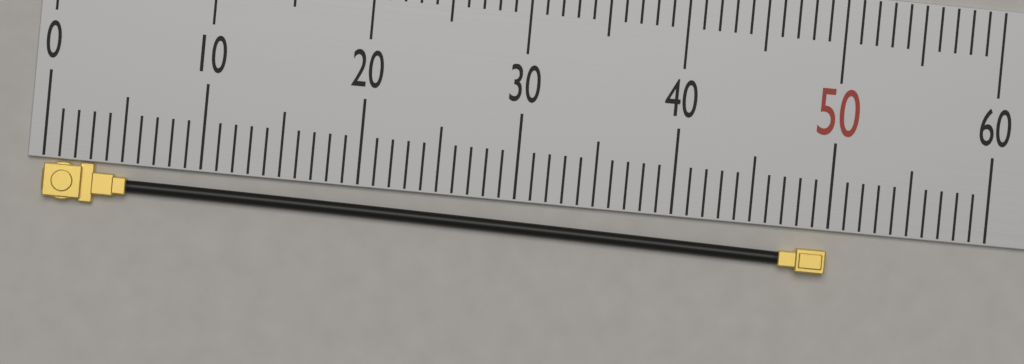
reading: 50 (no unit)
